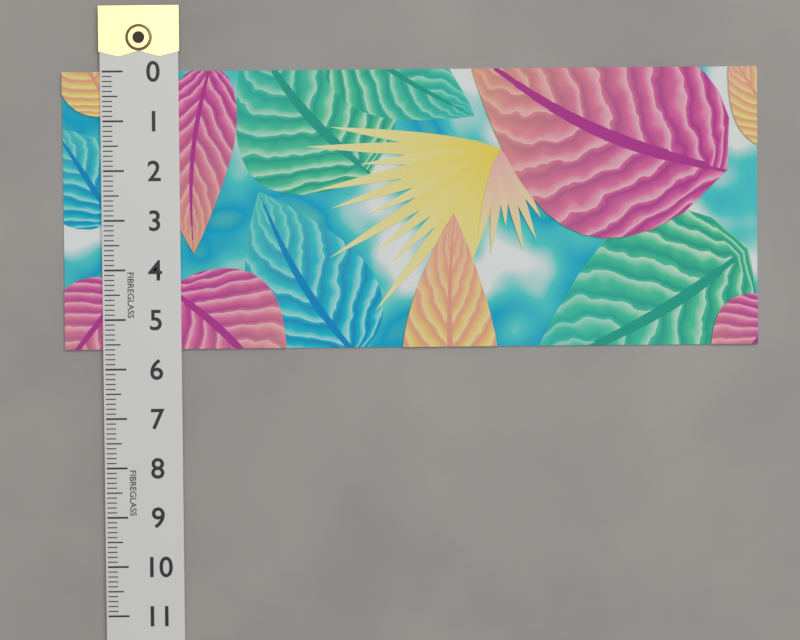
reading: 5.6 (no unit)
